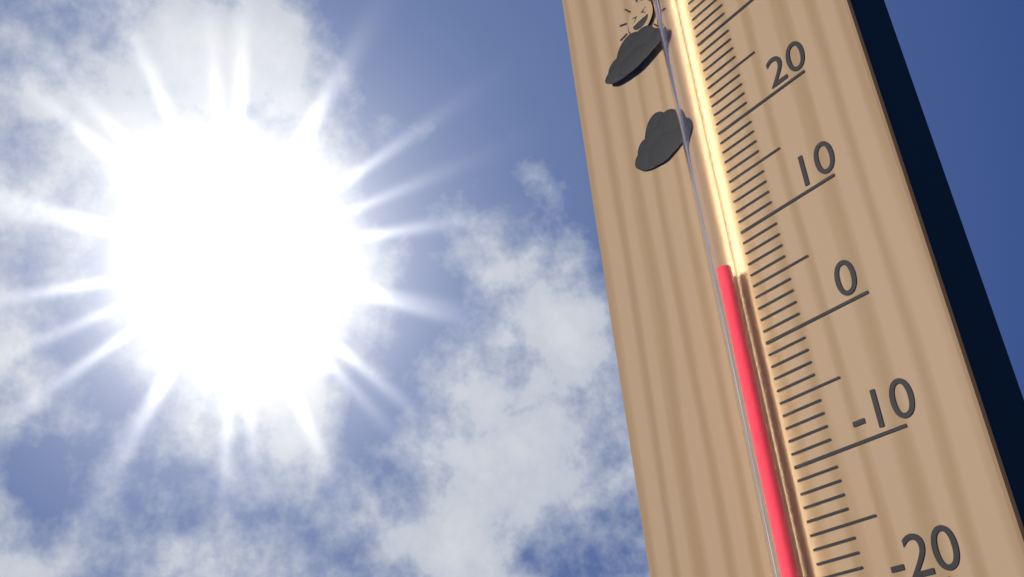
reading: 7 °C
